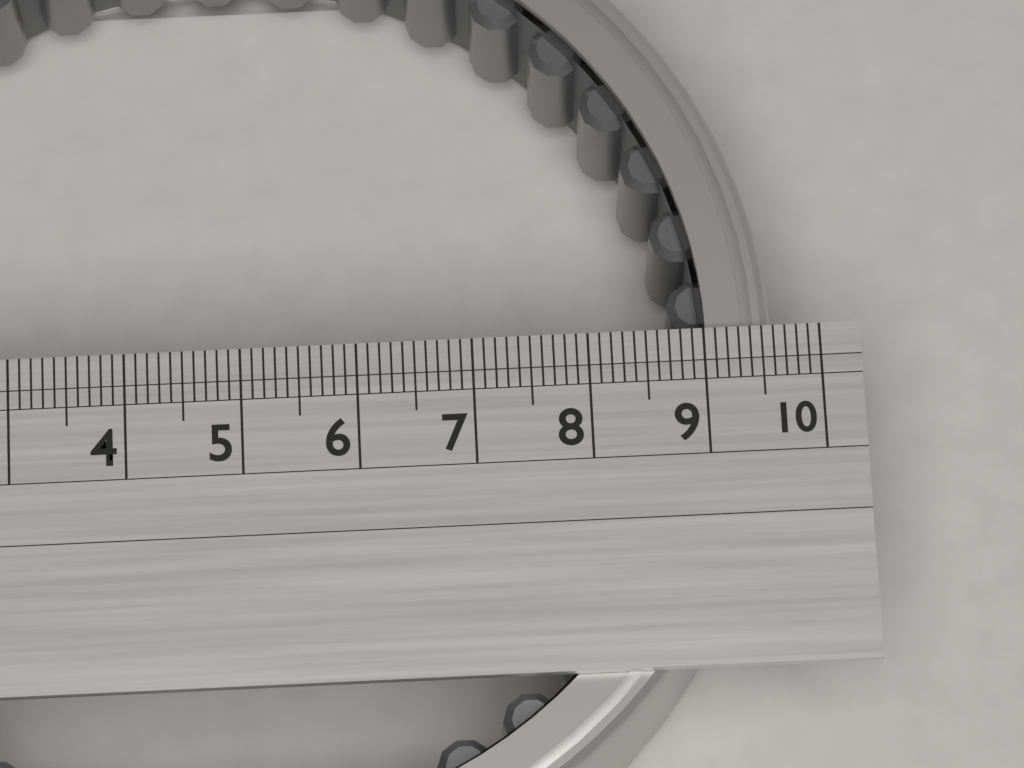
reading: 9.6 (no unit)
